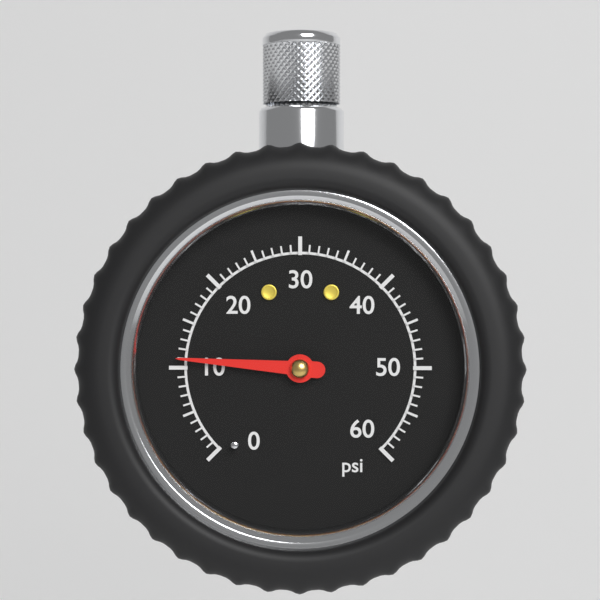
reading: 11 psi
